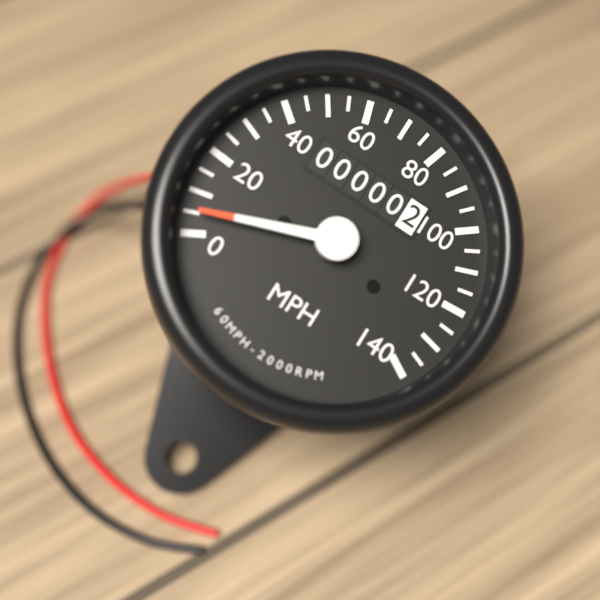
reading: 5 MPH
